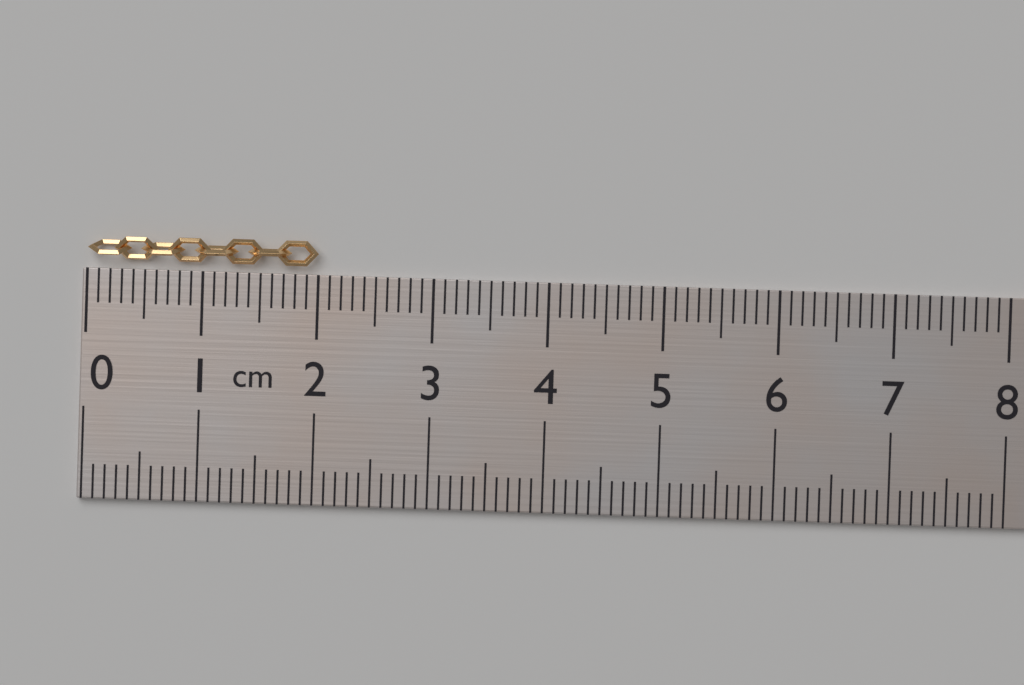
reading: 2.0 cm
